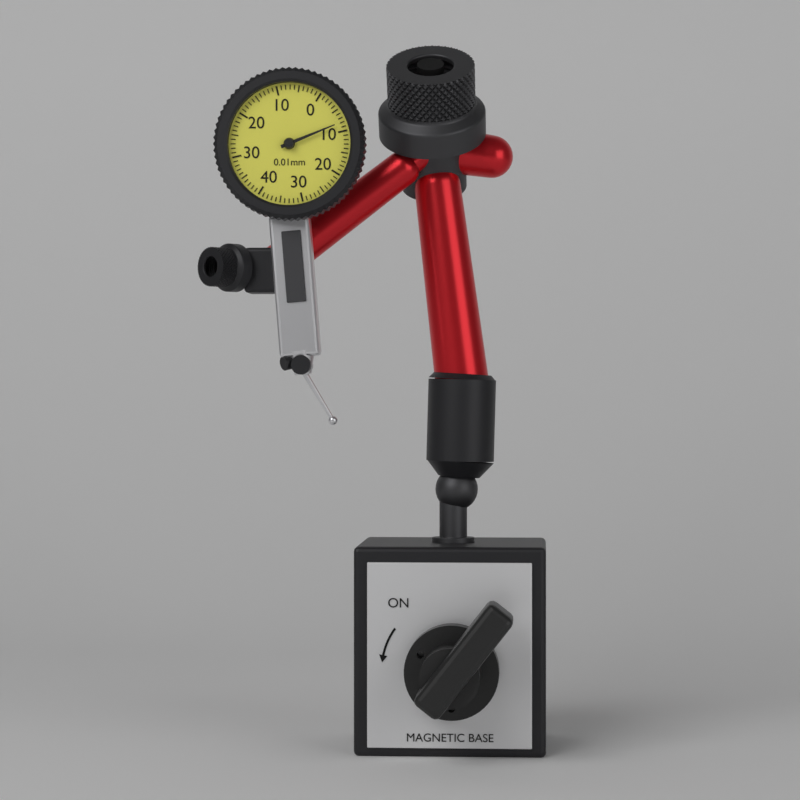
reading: 0.08 mm
